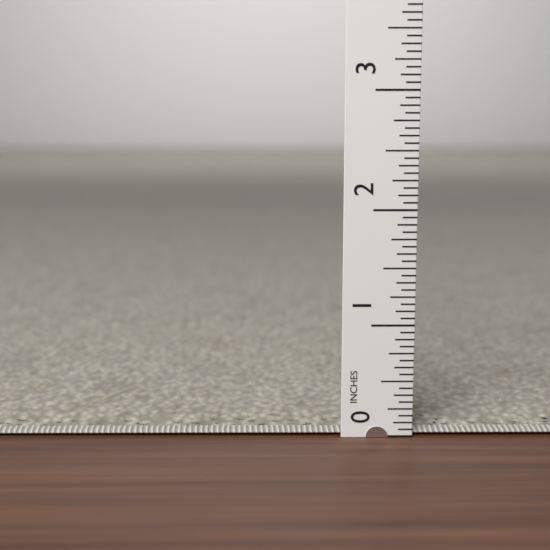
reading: 0.1250 in
